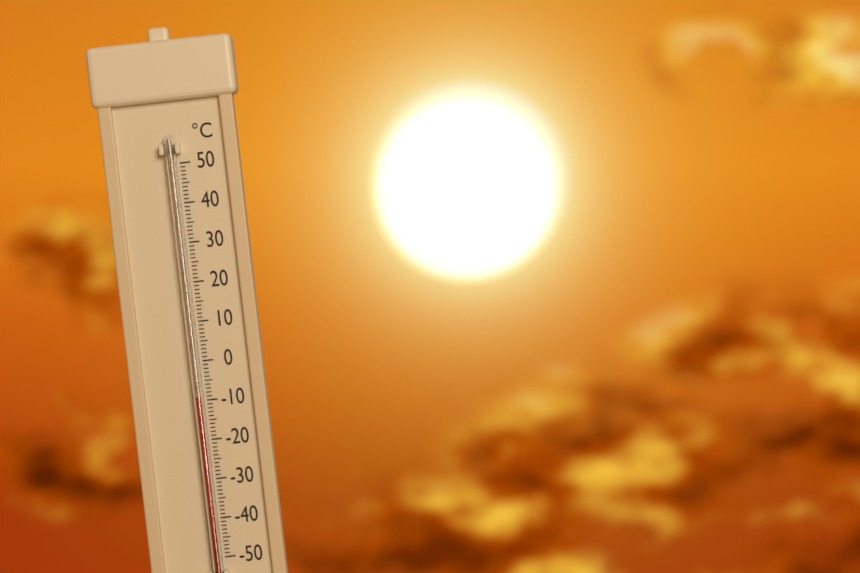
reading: -9 °C
